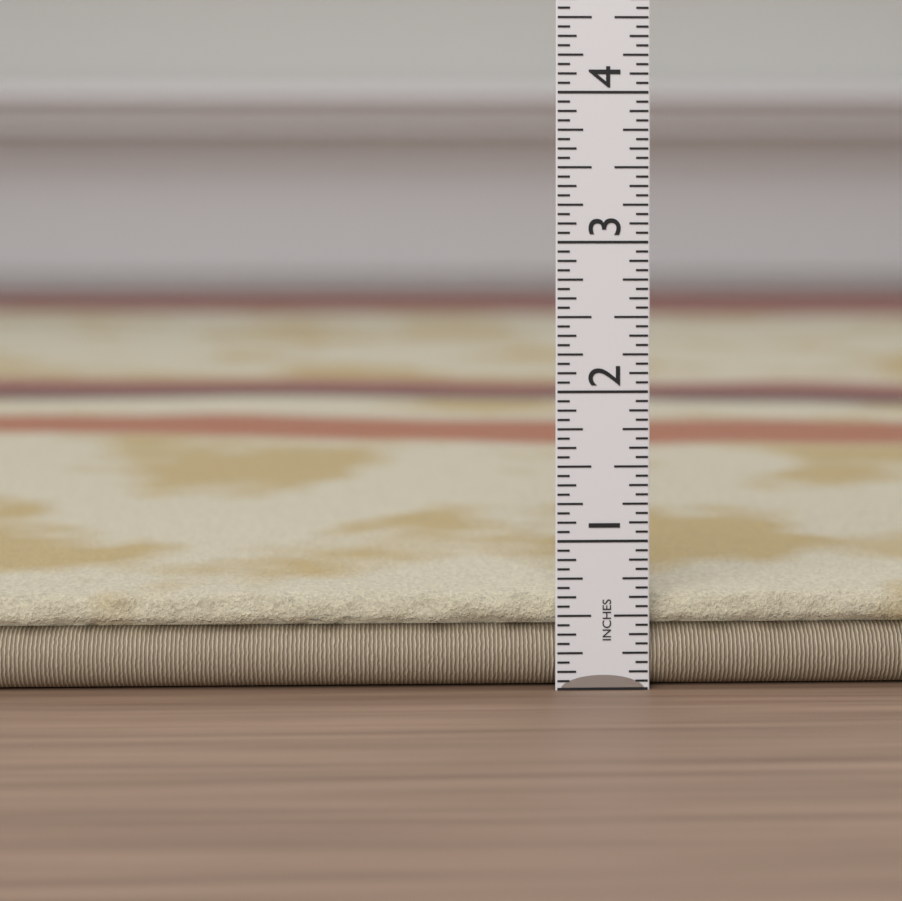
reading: 0.6250 in
